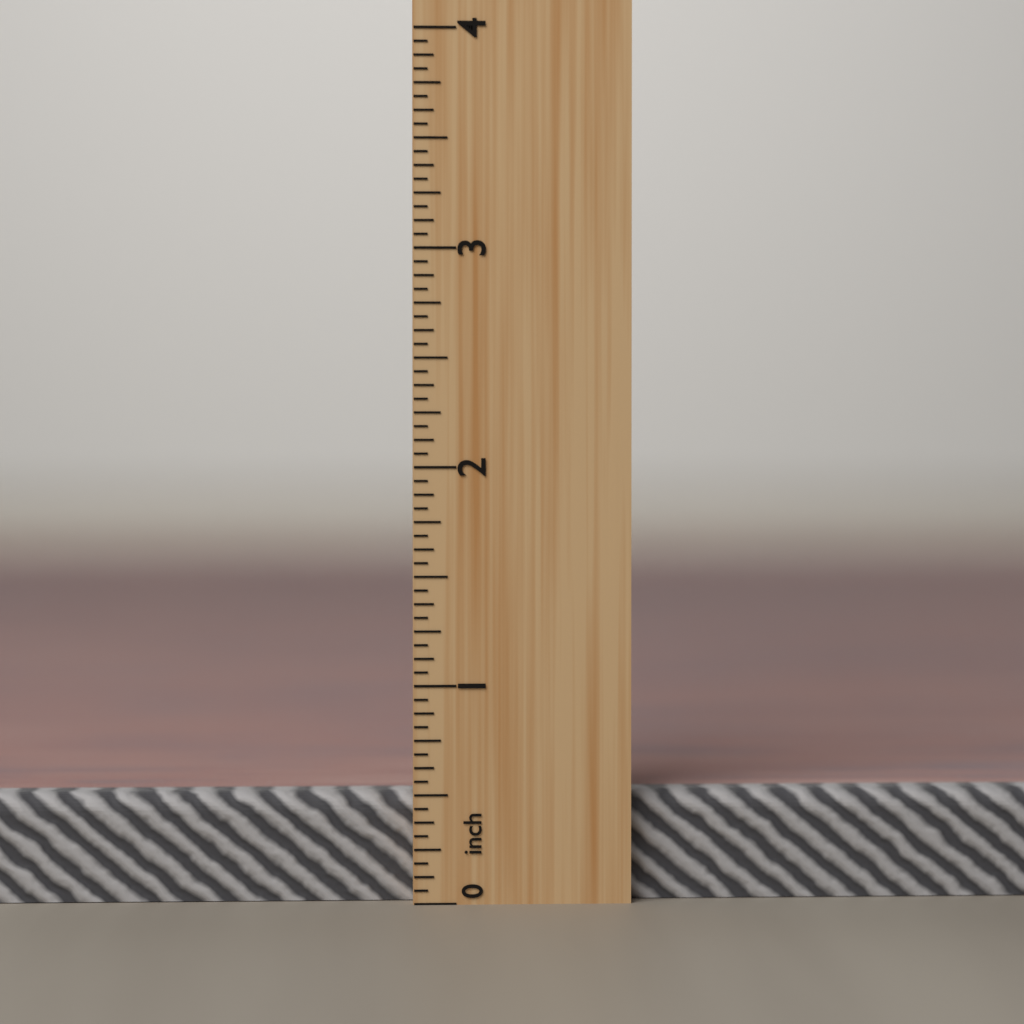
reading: 0.5000 inch
